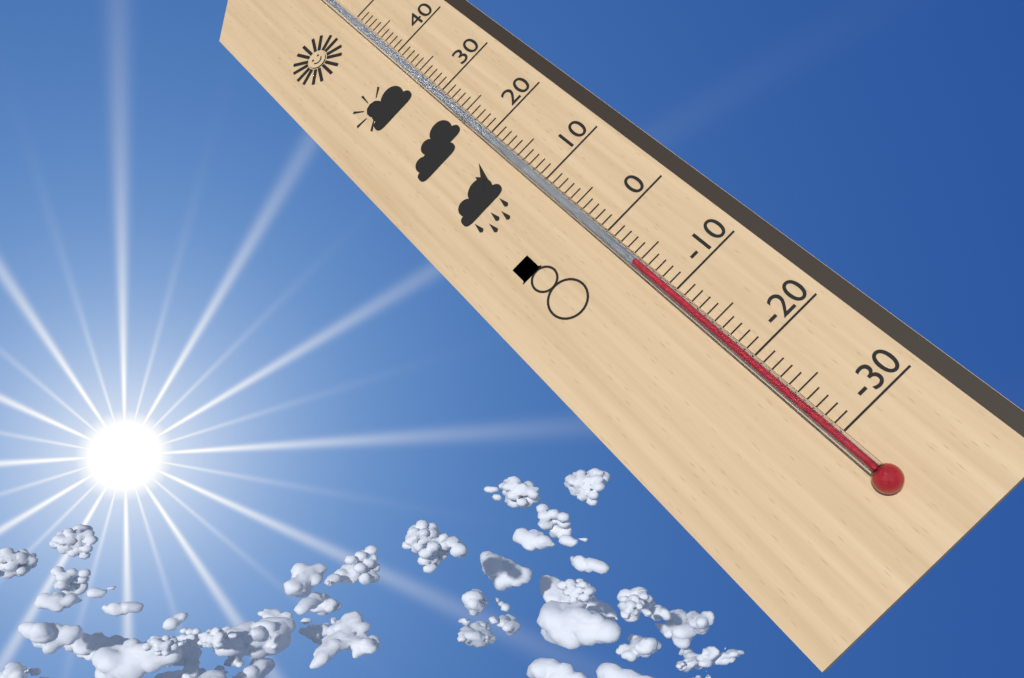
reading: -5 °C
